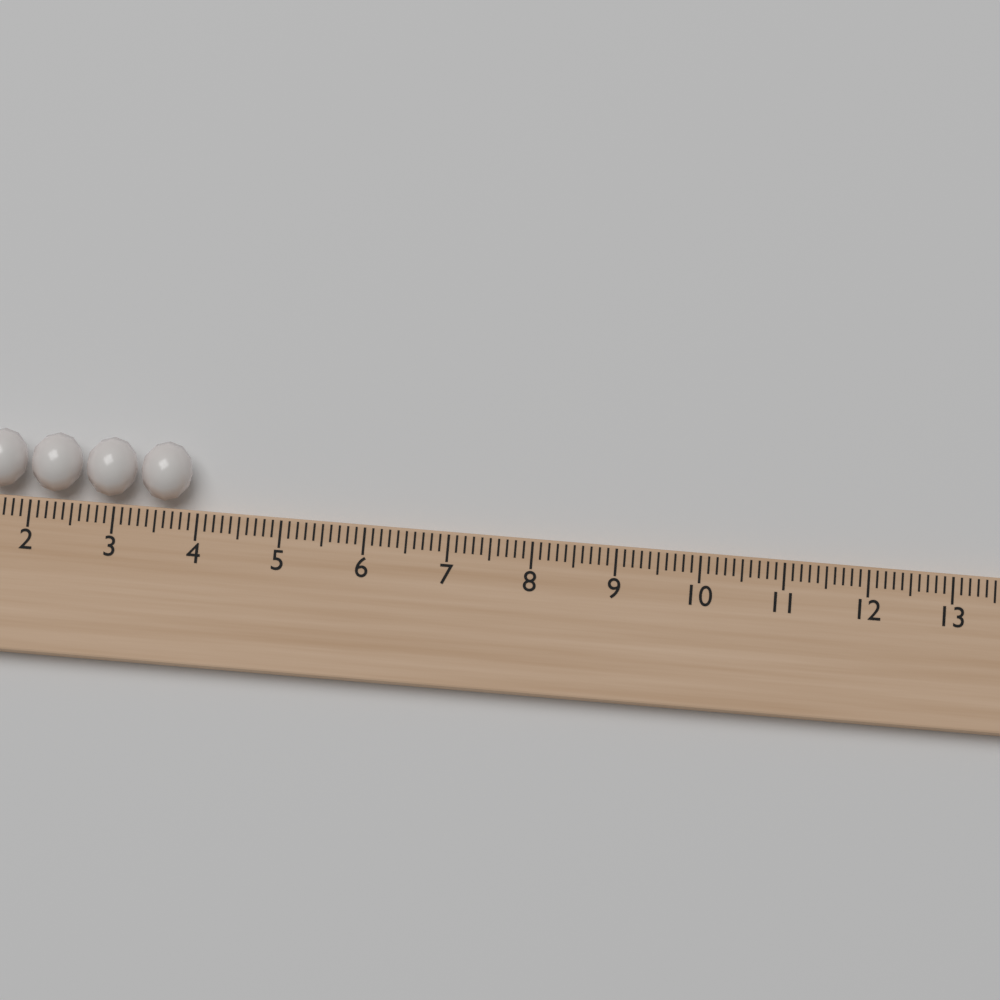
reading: 3.9 (no unit)
